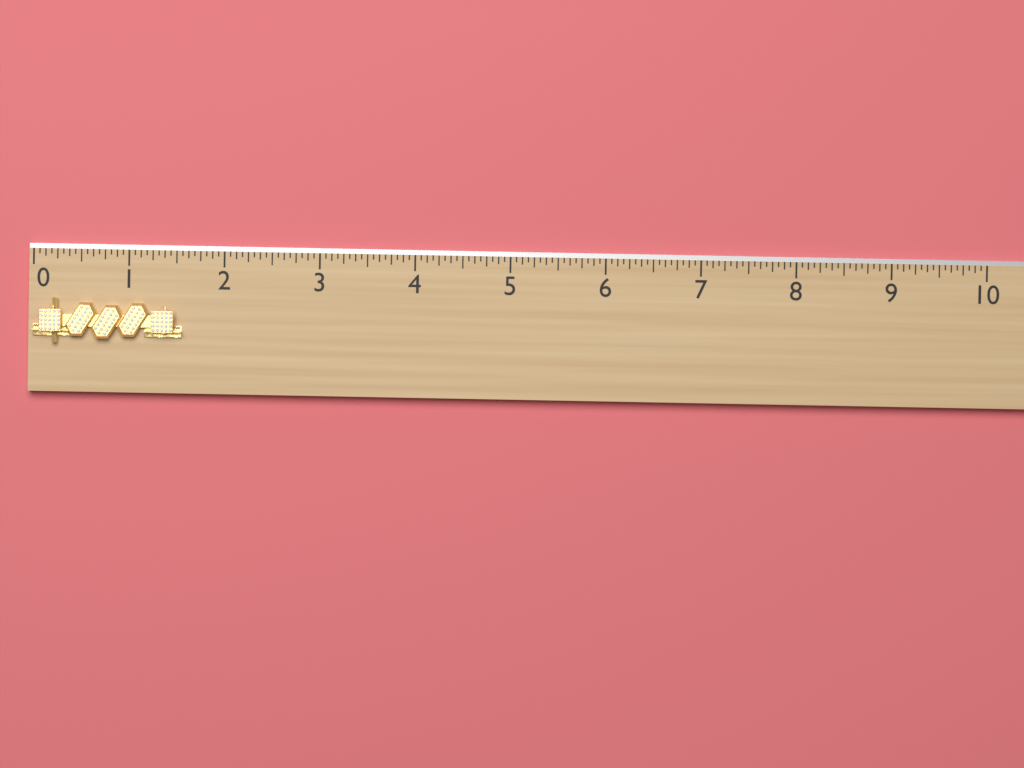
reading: 1.5625 (no unit)
